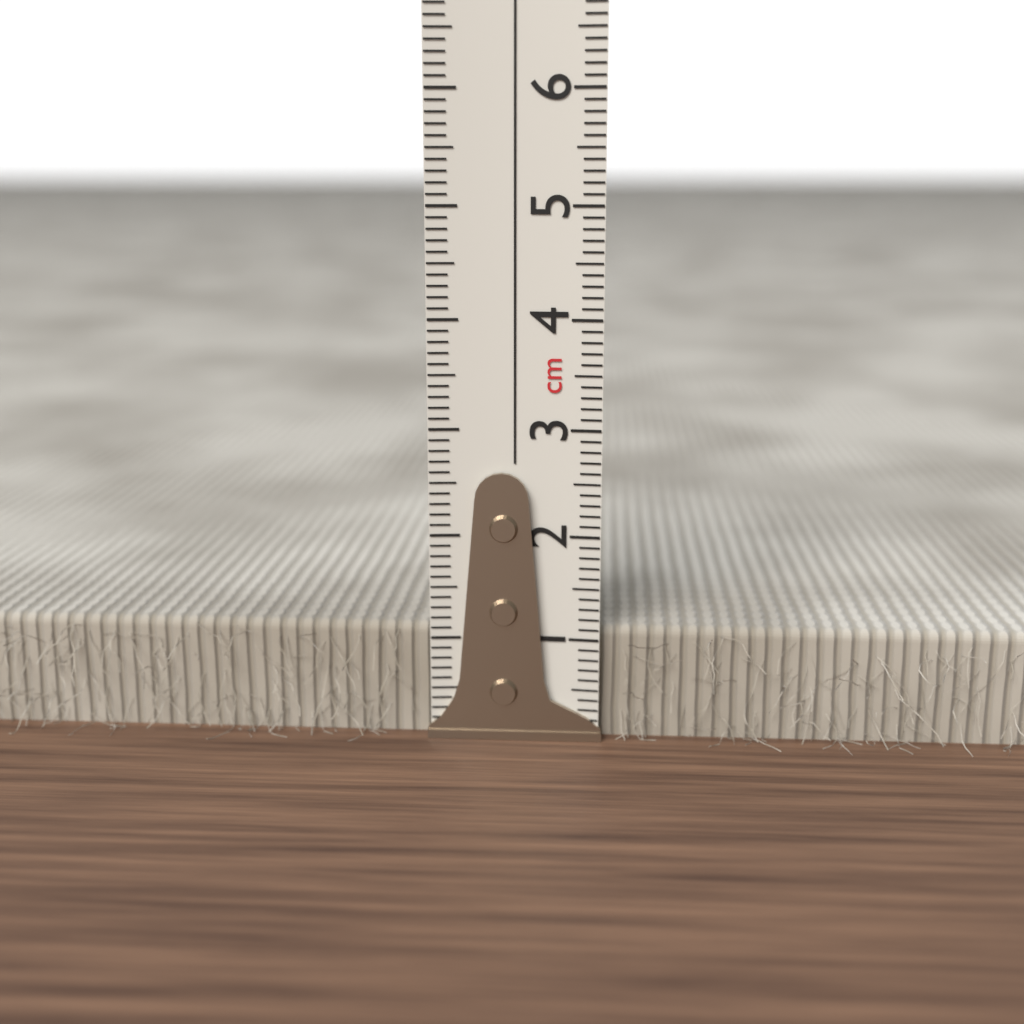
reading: 1.1 cm
